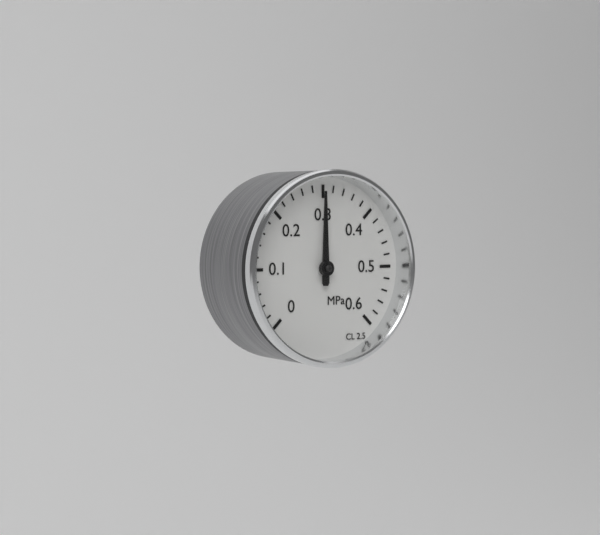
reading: 0.30 MPa
